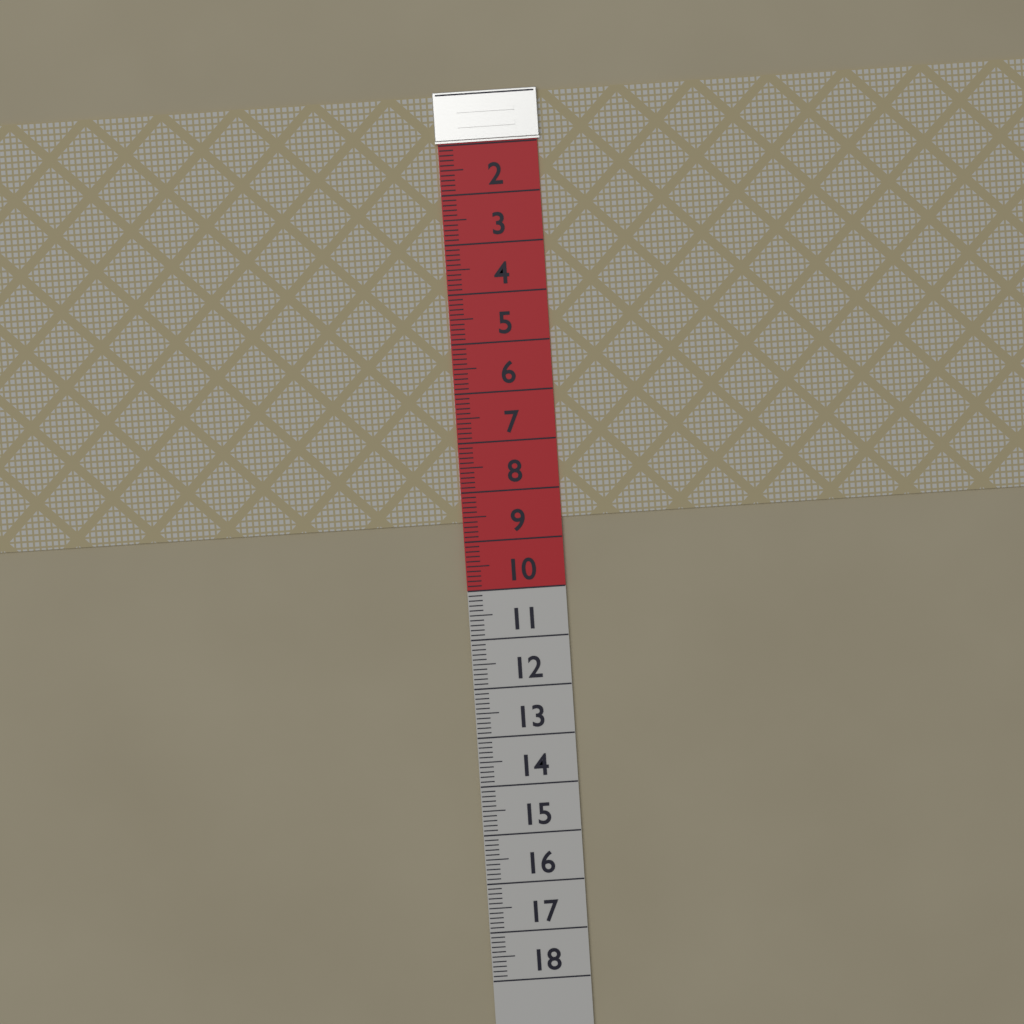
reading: 8.6 (no unit)
